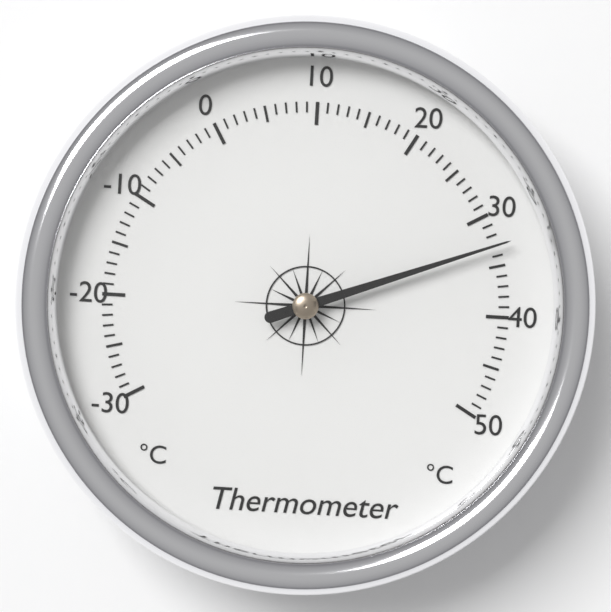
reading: 33 °C
